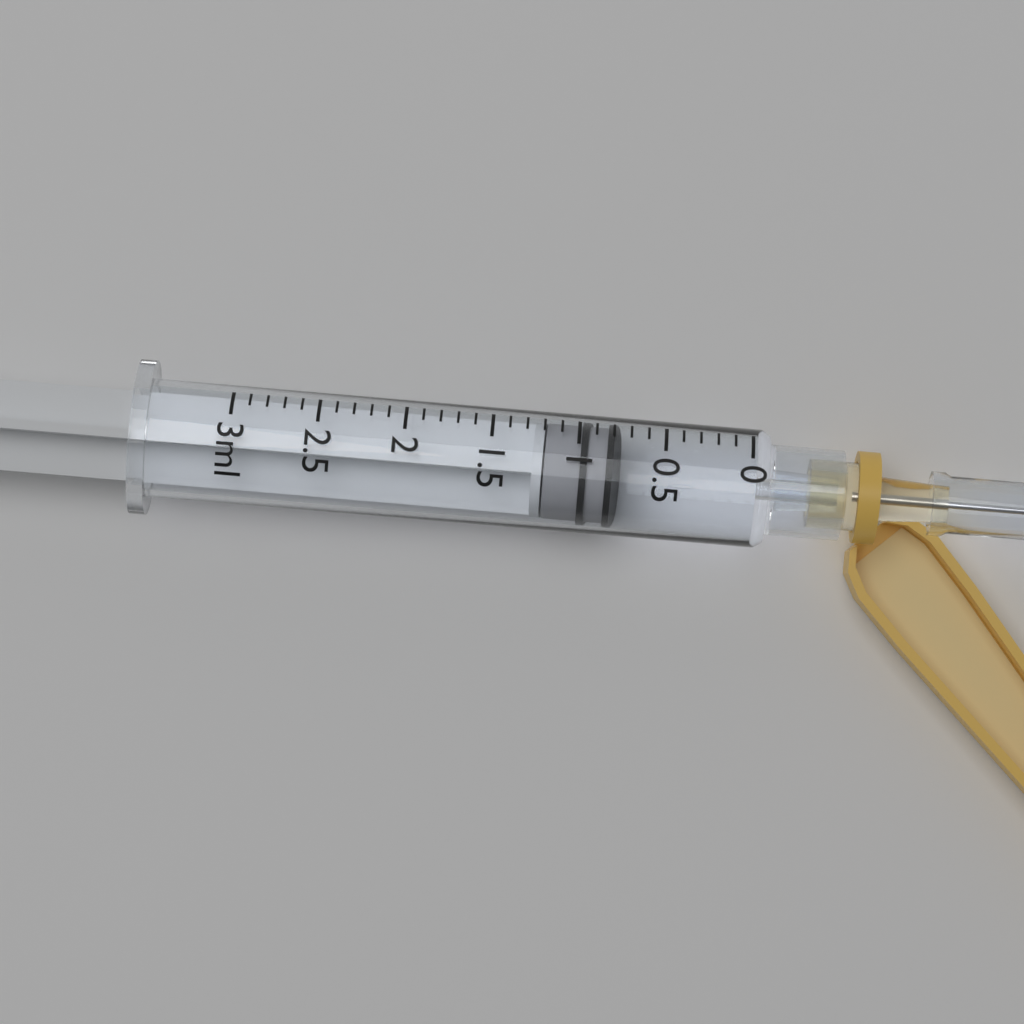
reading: 0.8 ml
